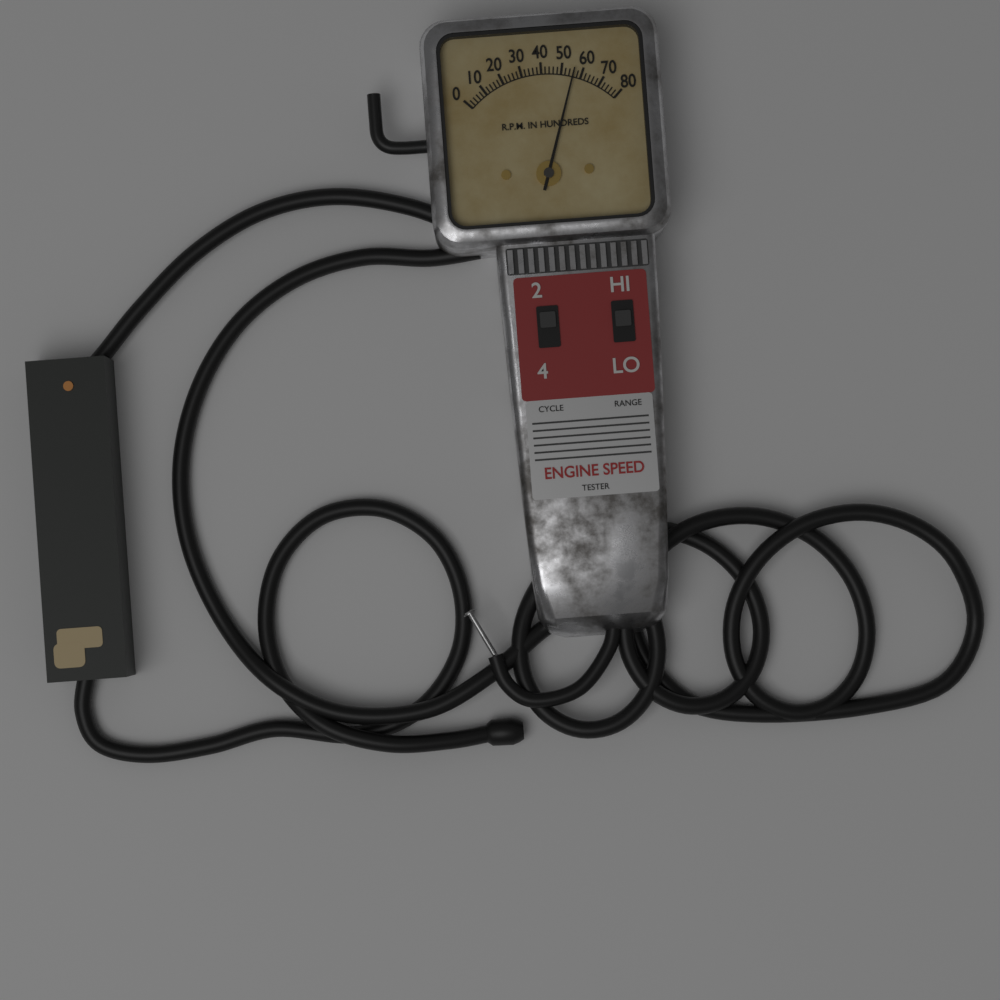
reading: 5600 RPM
